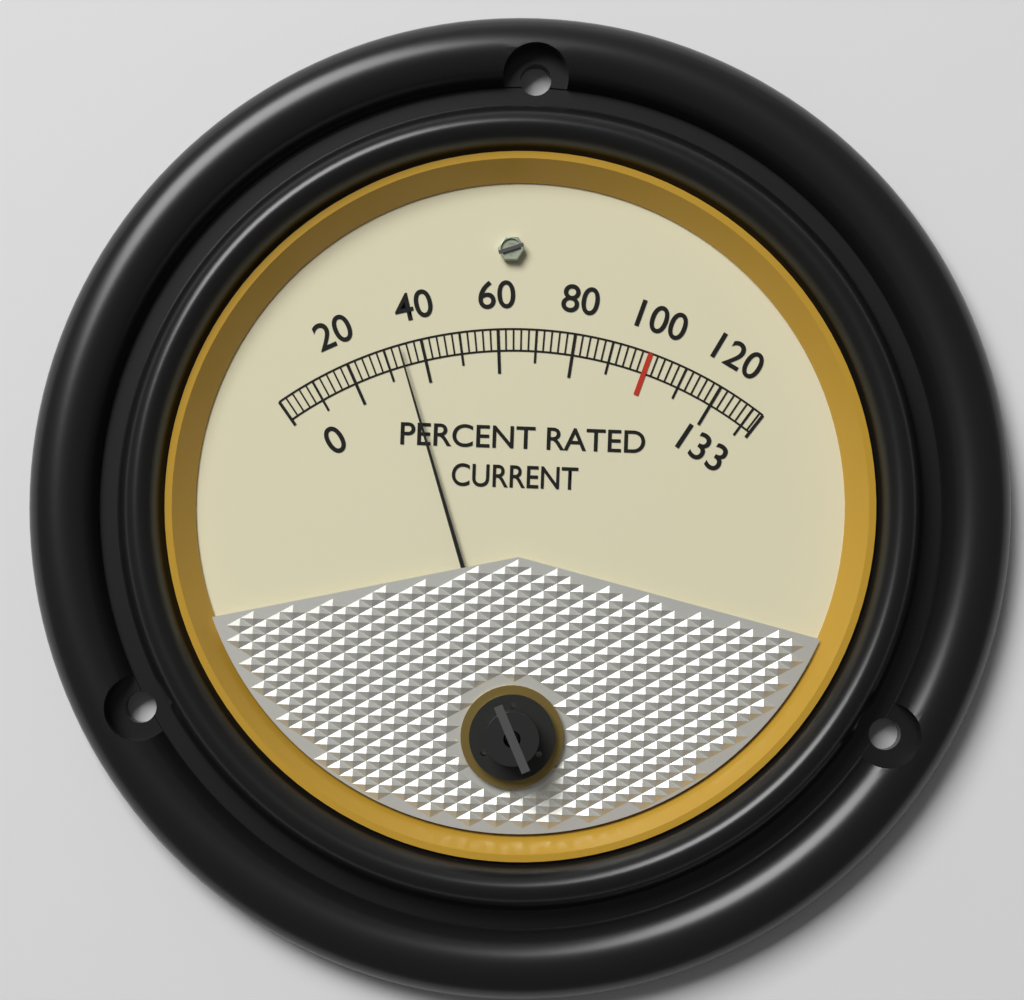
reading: 34 %
